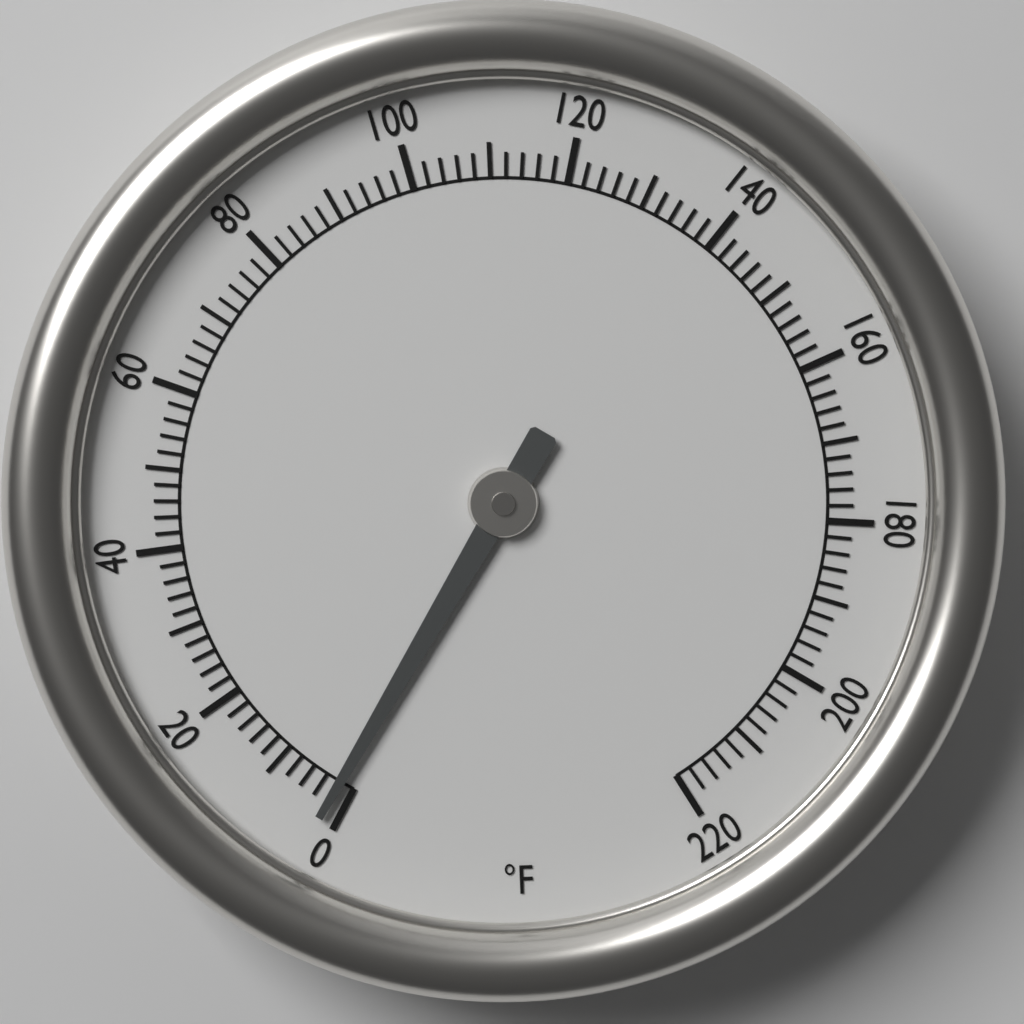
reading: 2 °F
